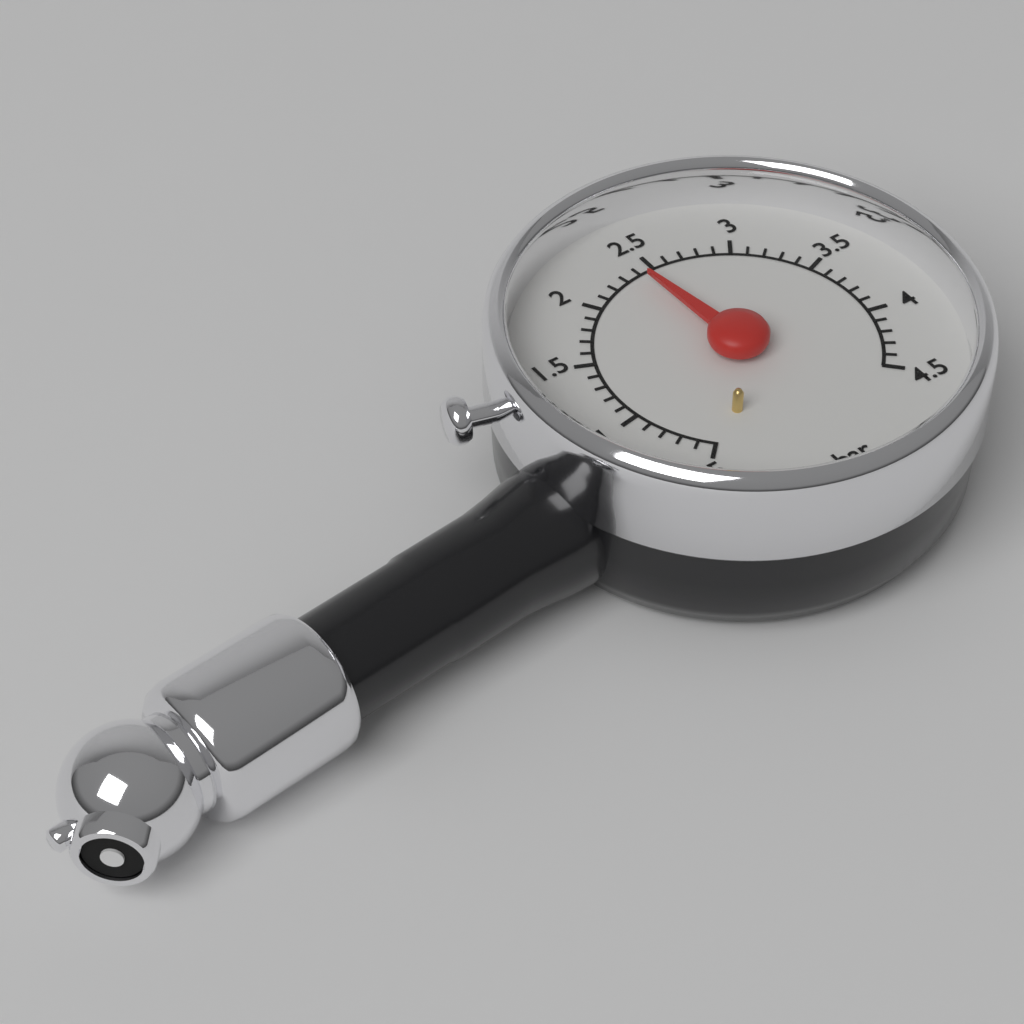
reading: 2.4 bar
